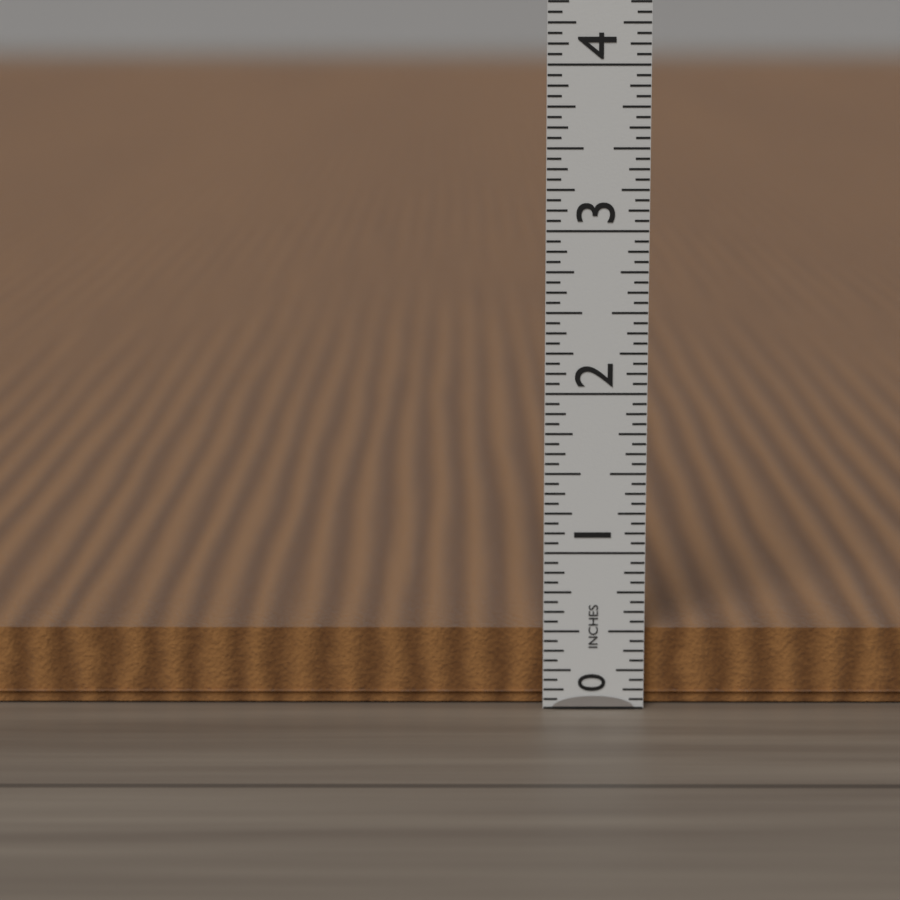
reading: 0.5000 in
